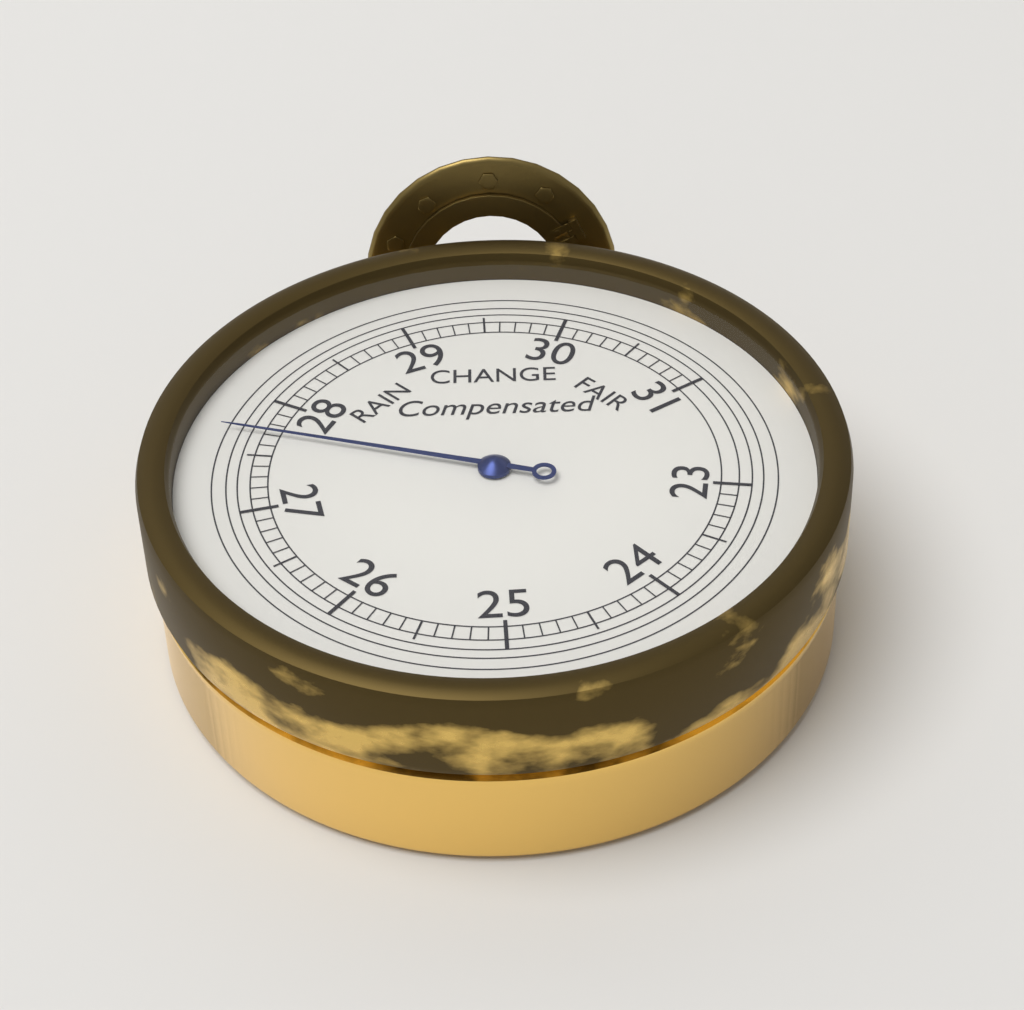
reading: 27.7 inHg
